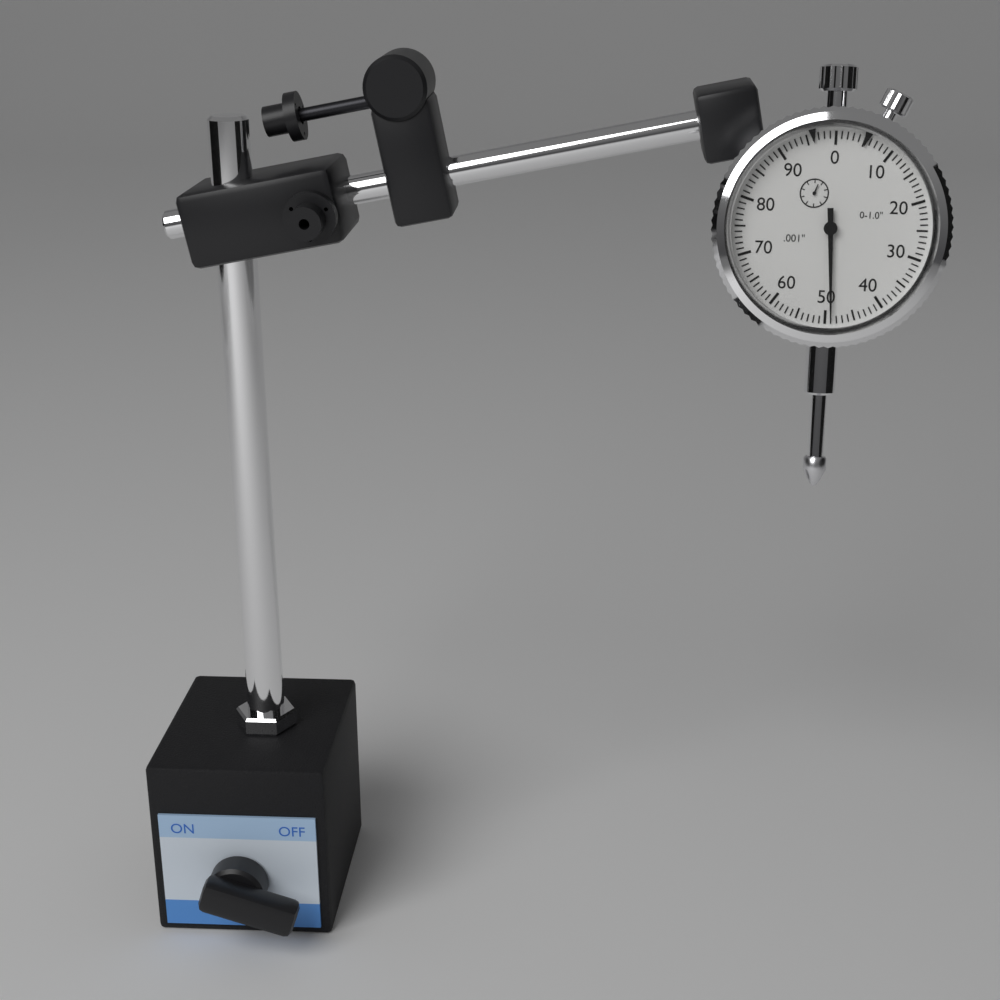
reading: 0.049 in
